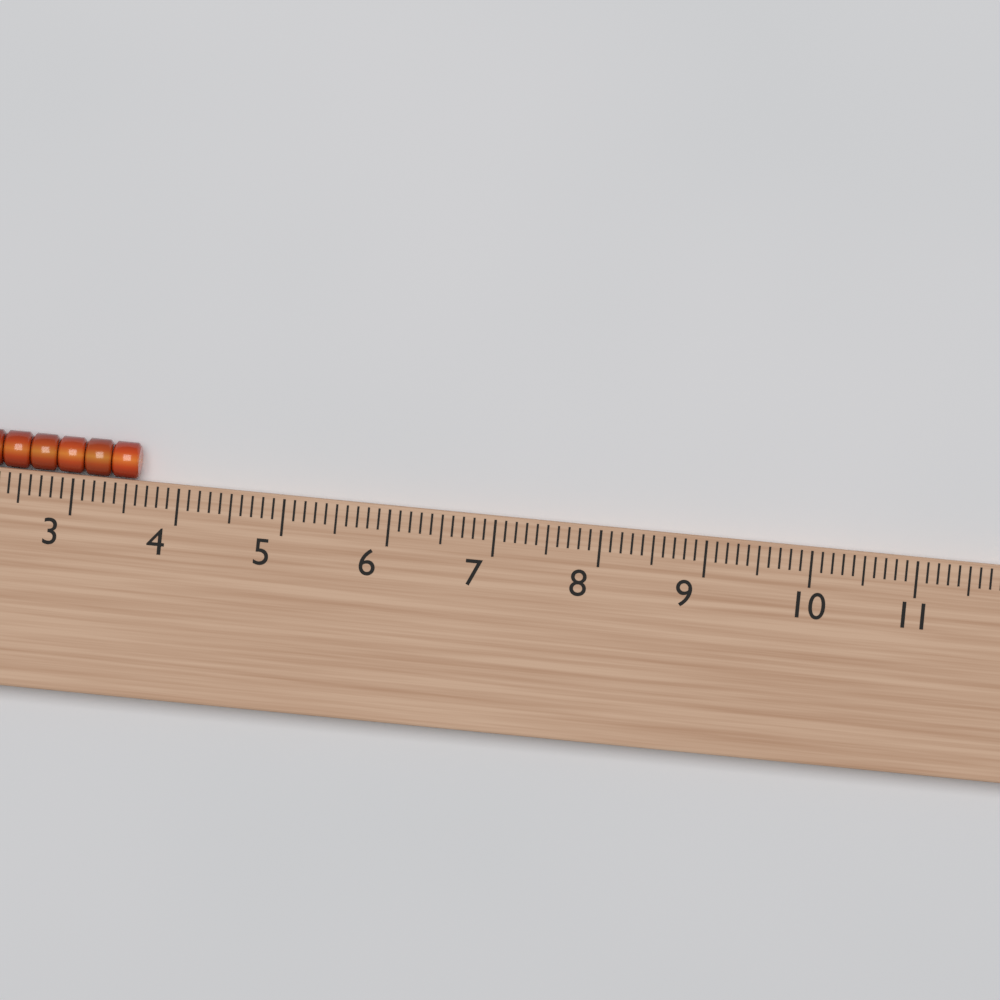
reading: 3.6 (no unit)
